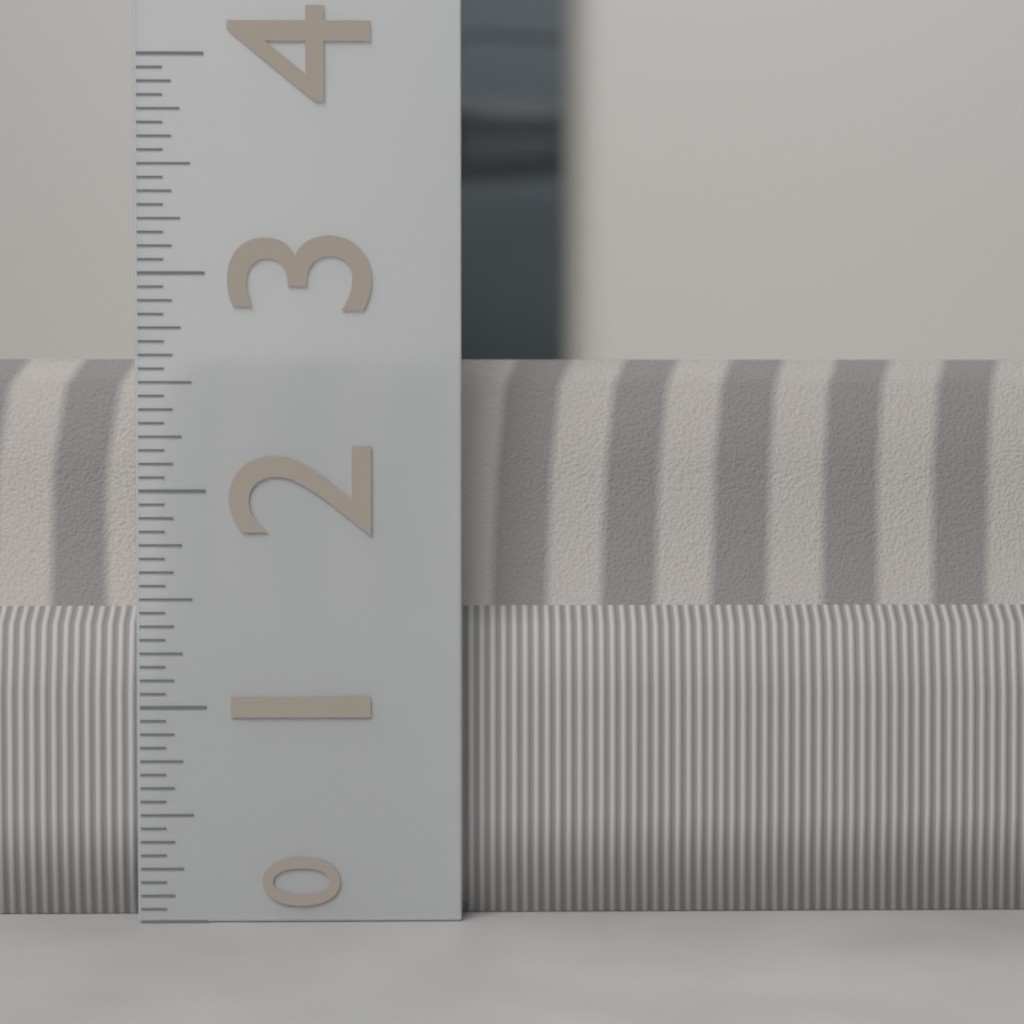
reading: 2.6250 (no unit)
